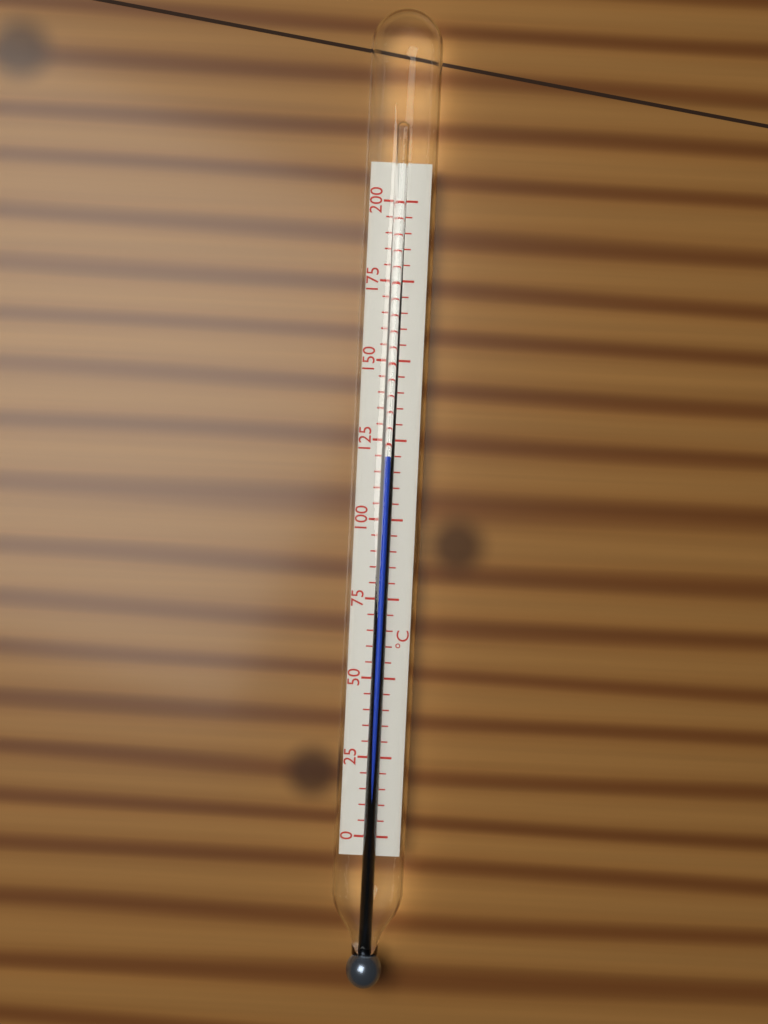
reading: 120 °C
